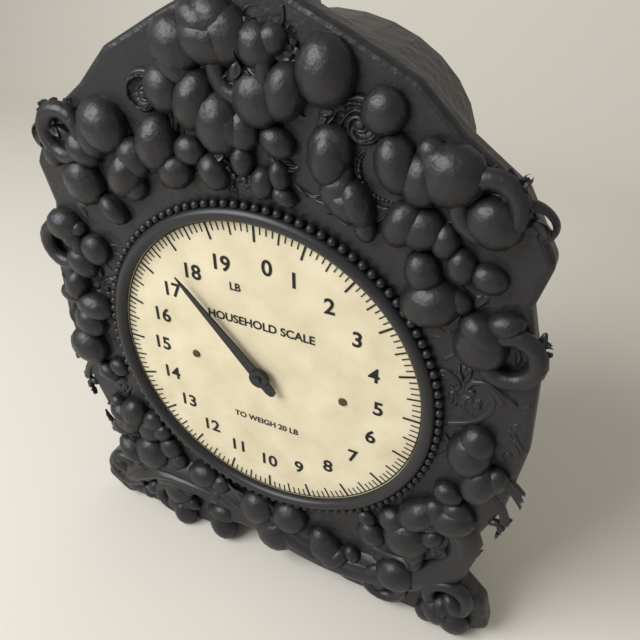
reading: 17.625 lb
